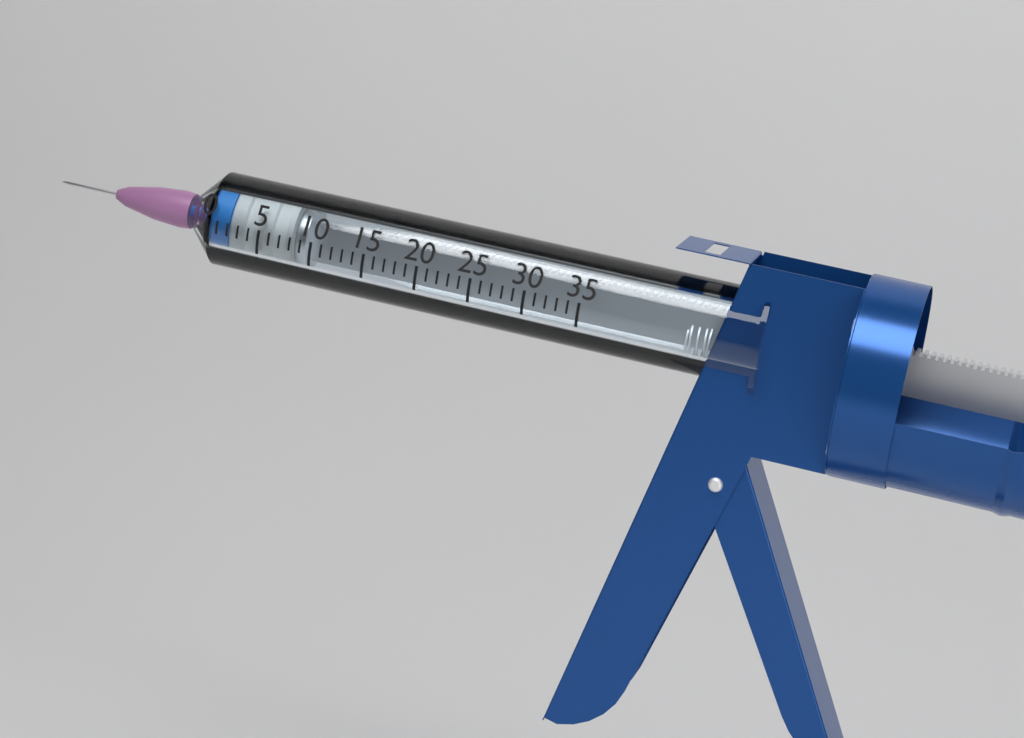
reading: 2 (no unit)
